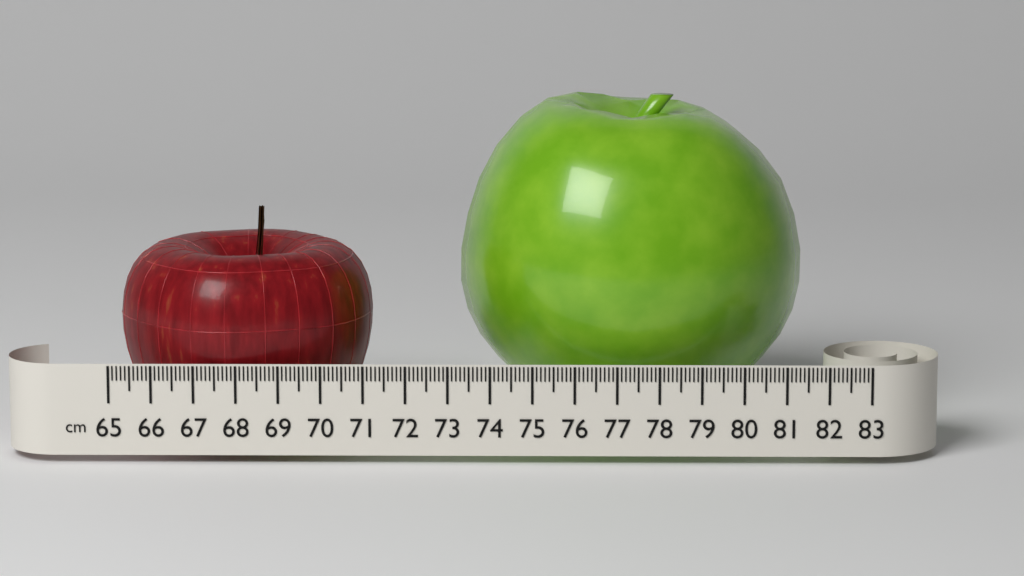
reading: 71.1 cm
